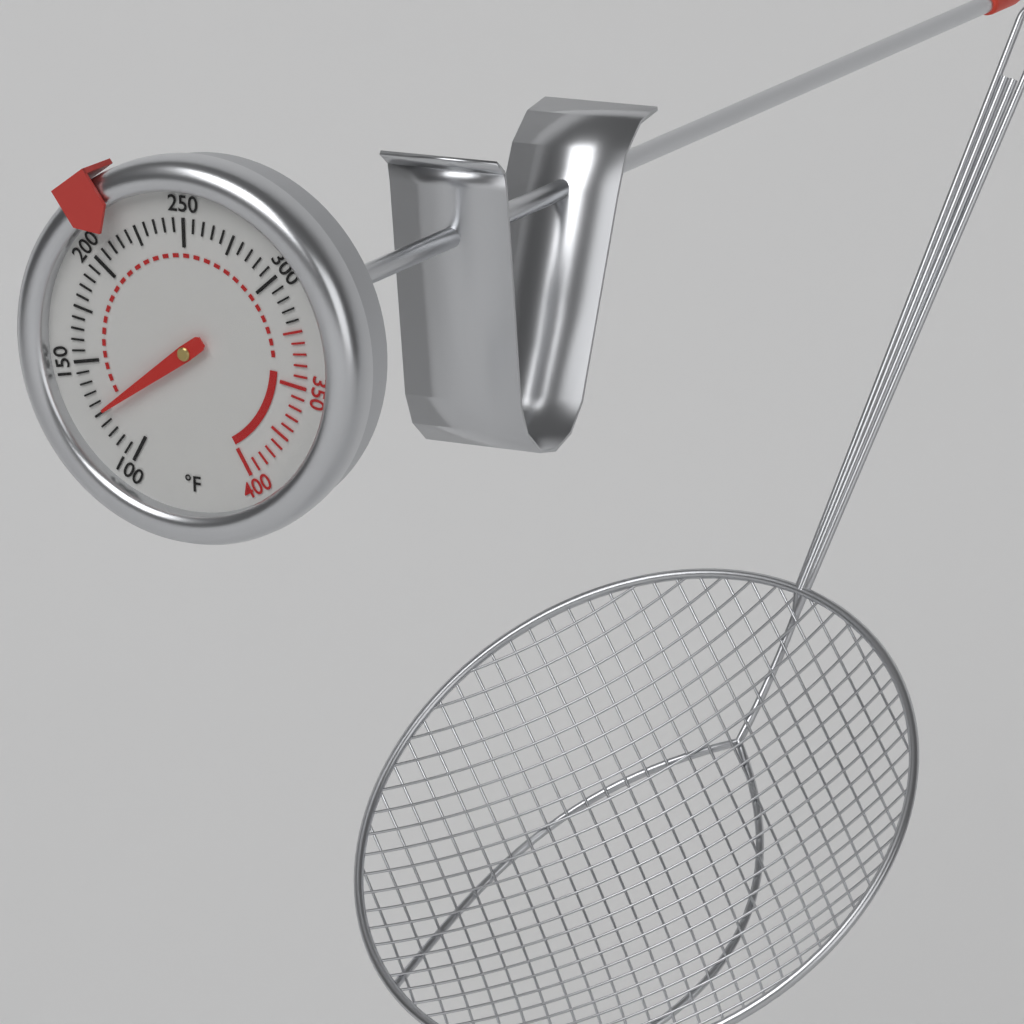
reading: 125 °F
